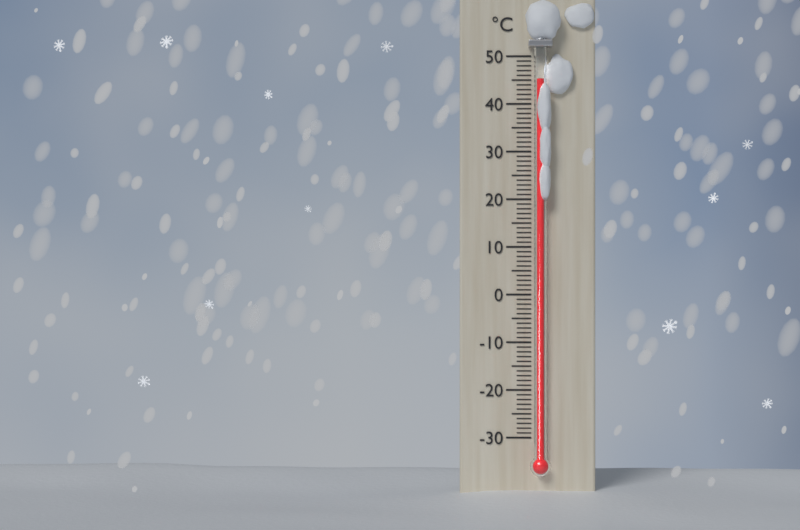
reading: 45 °C
